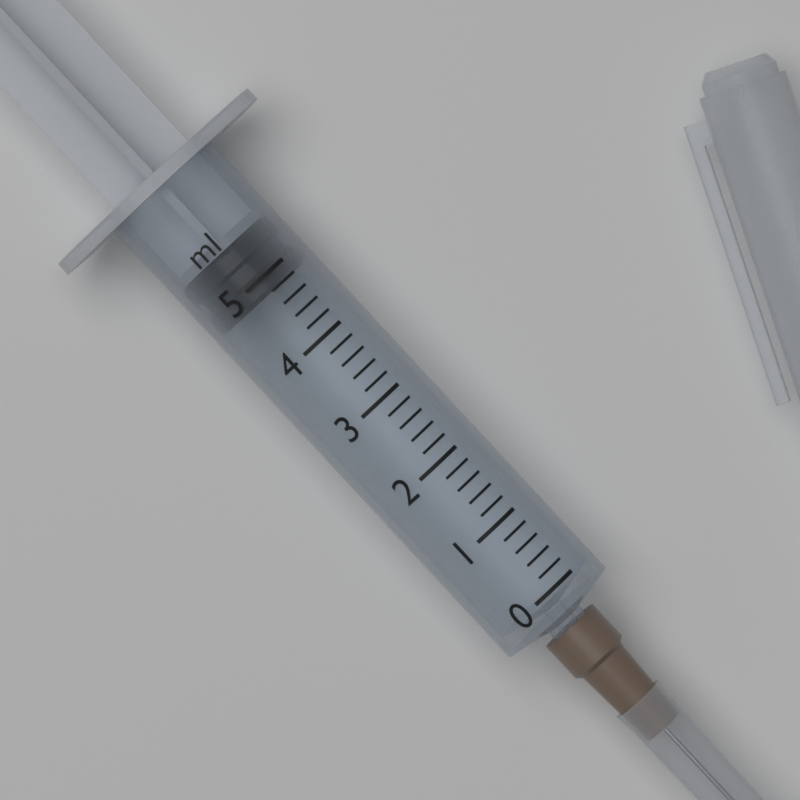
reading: 4.8 ml
